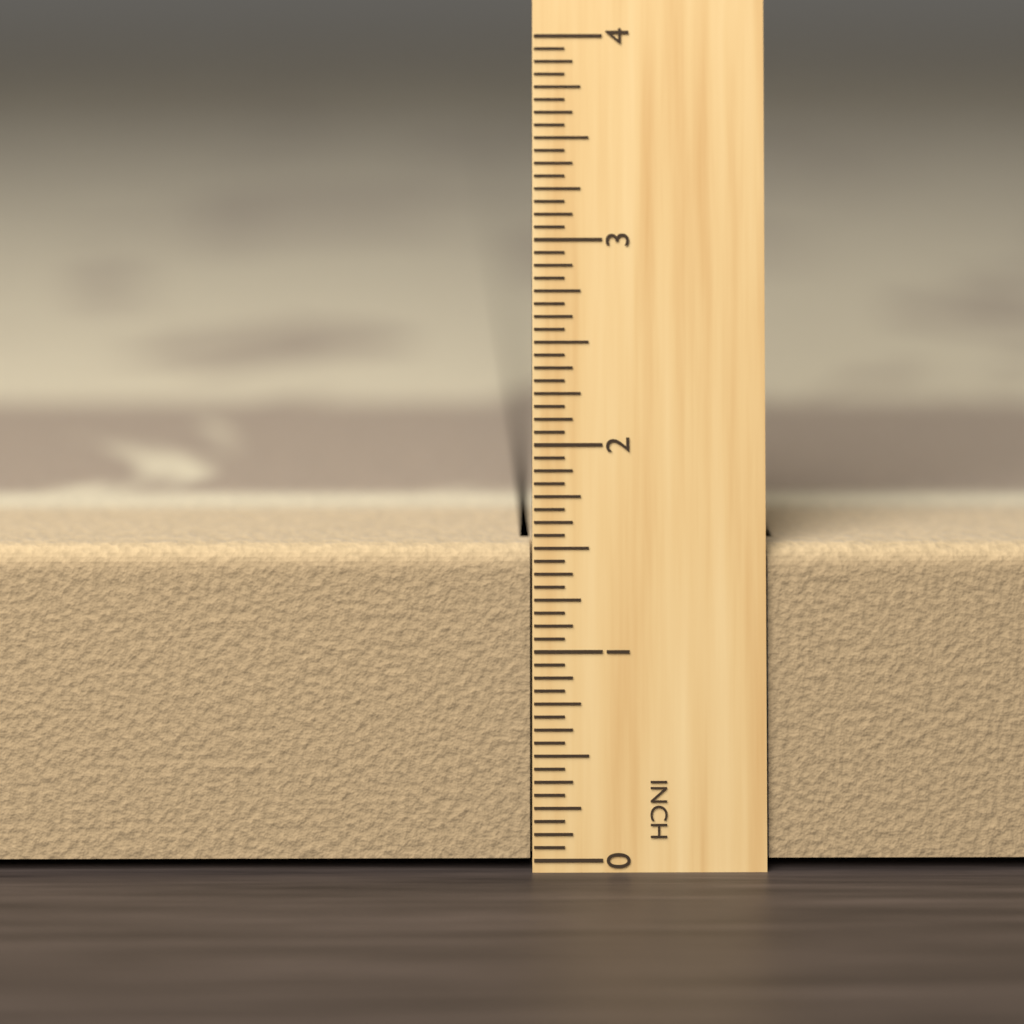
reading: 1.5000 in
